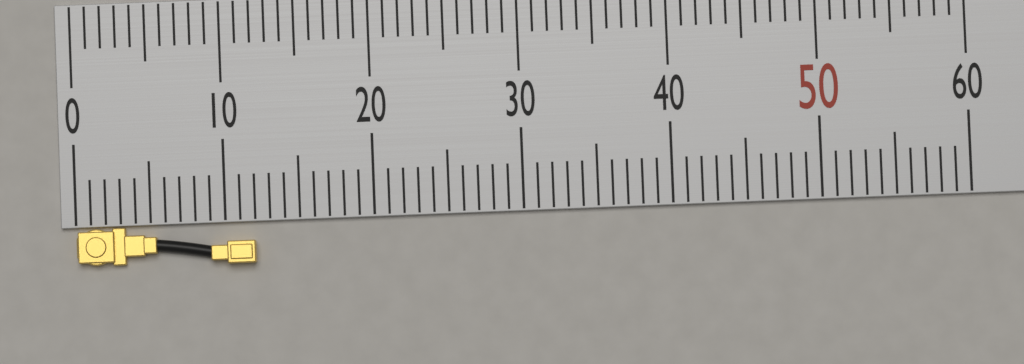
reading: 12 (no unit)
